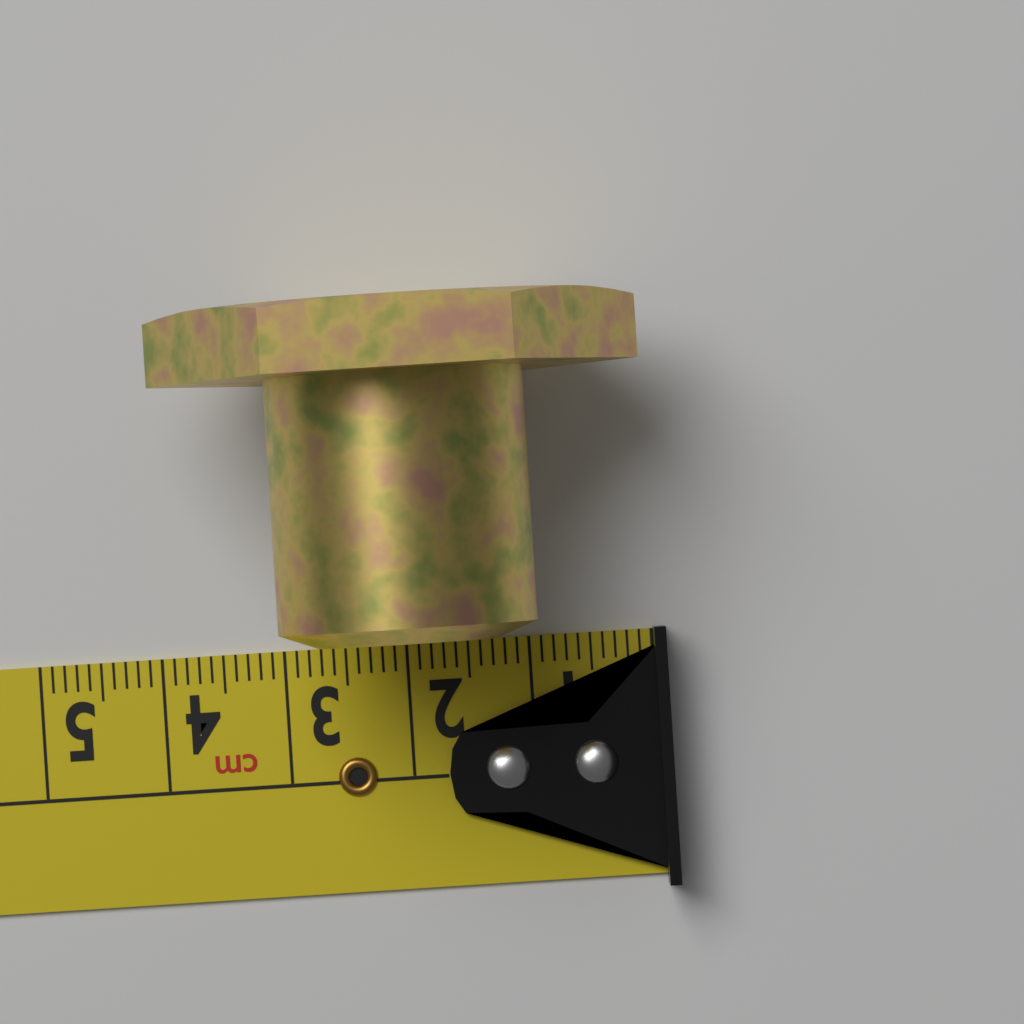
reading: 3.9 cm
